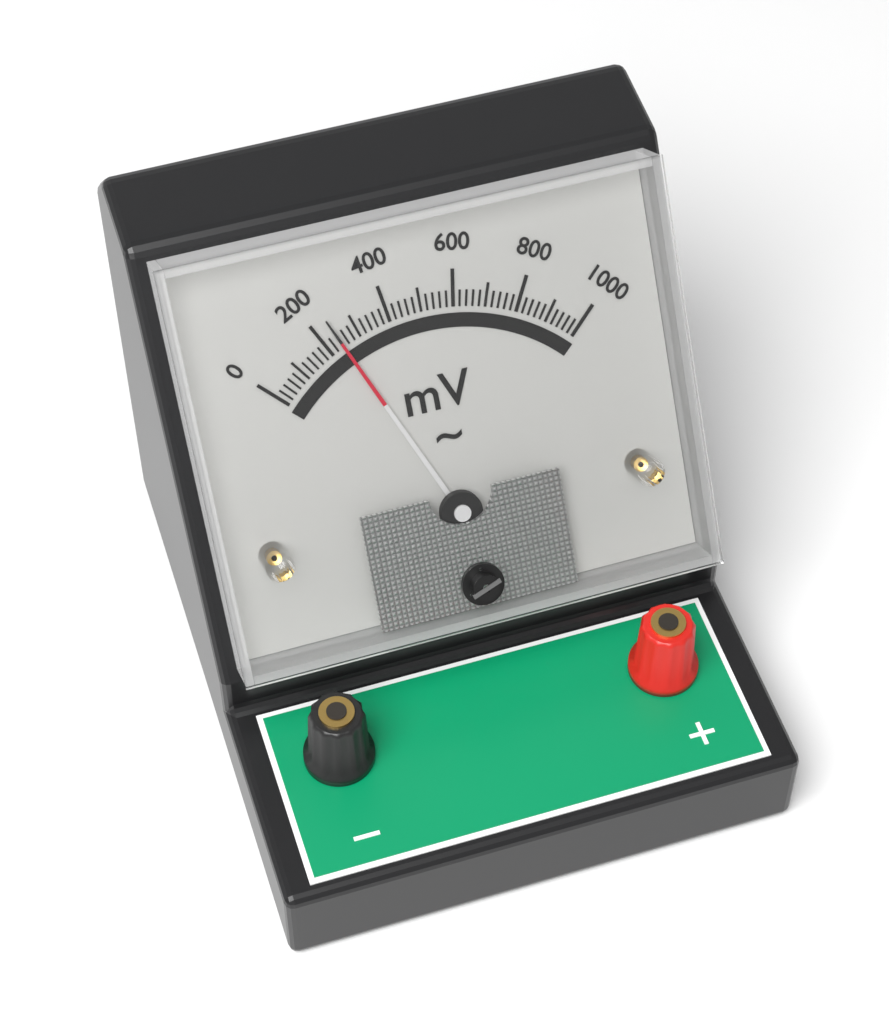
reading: 240 mV
